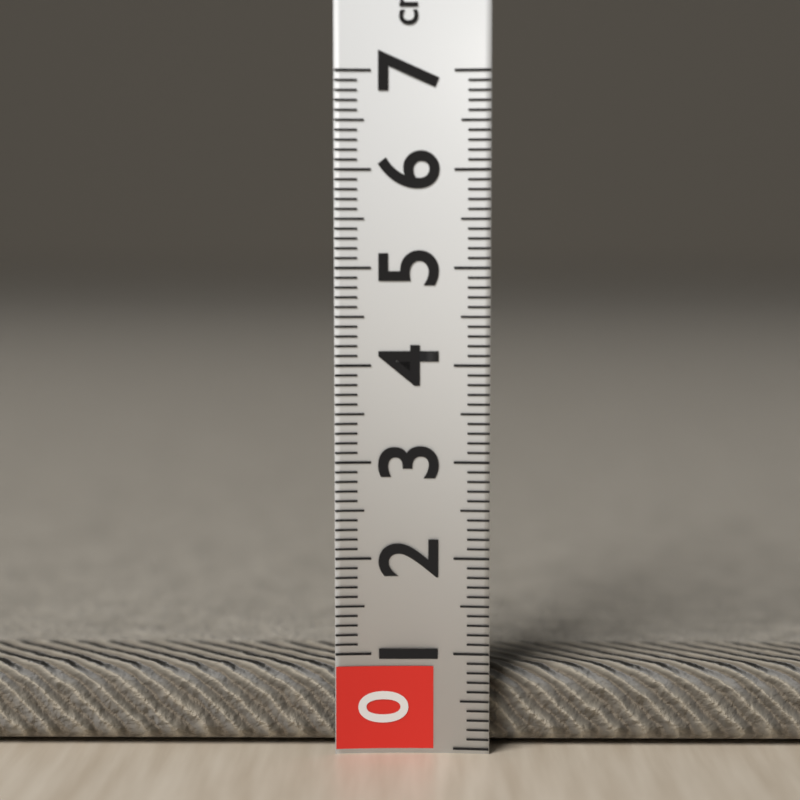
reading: 0.8 cm
